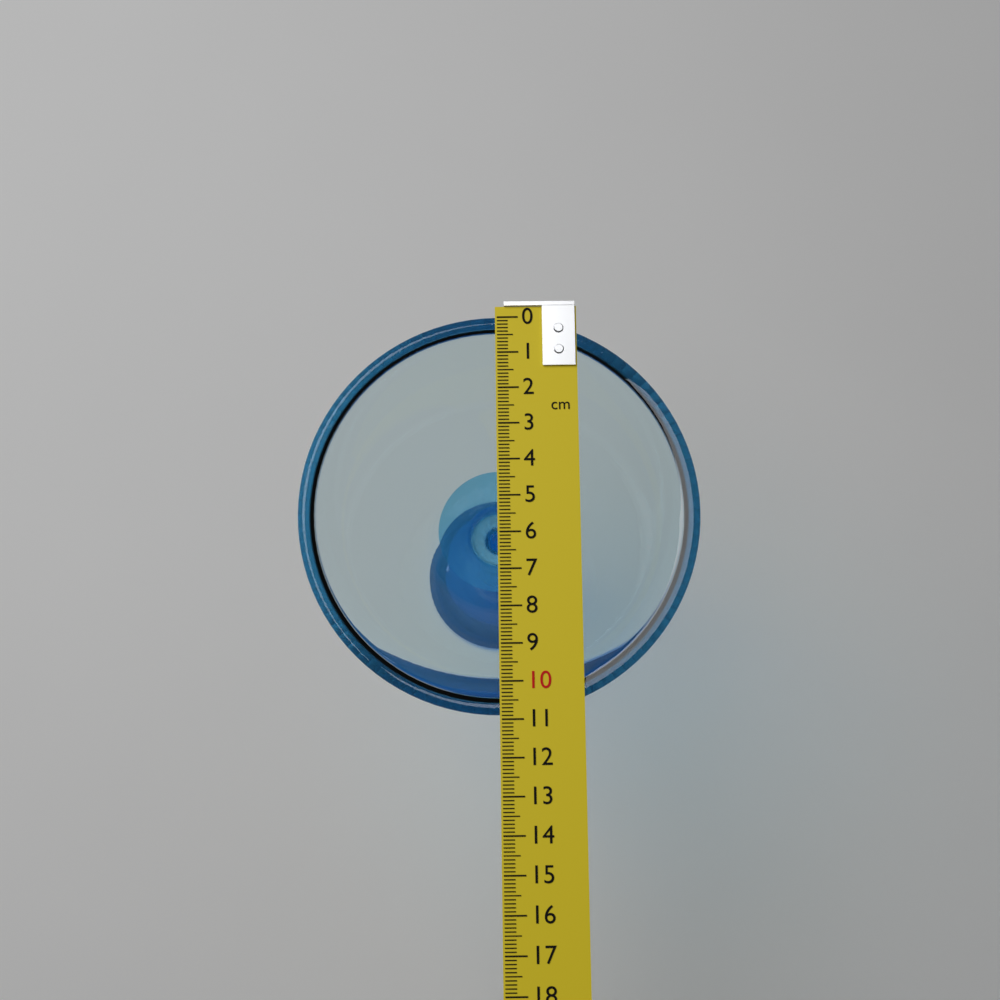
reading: 10.9 cm
